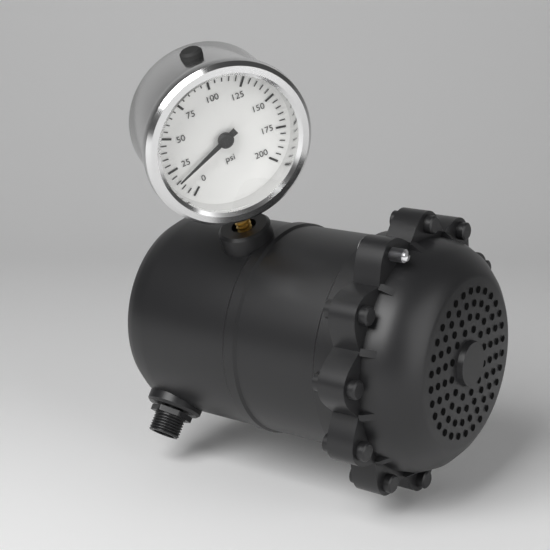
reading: 15 psi
